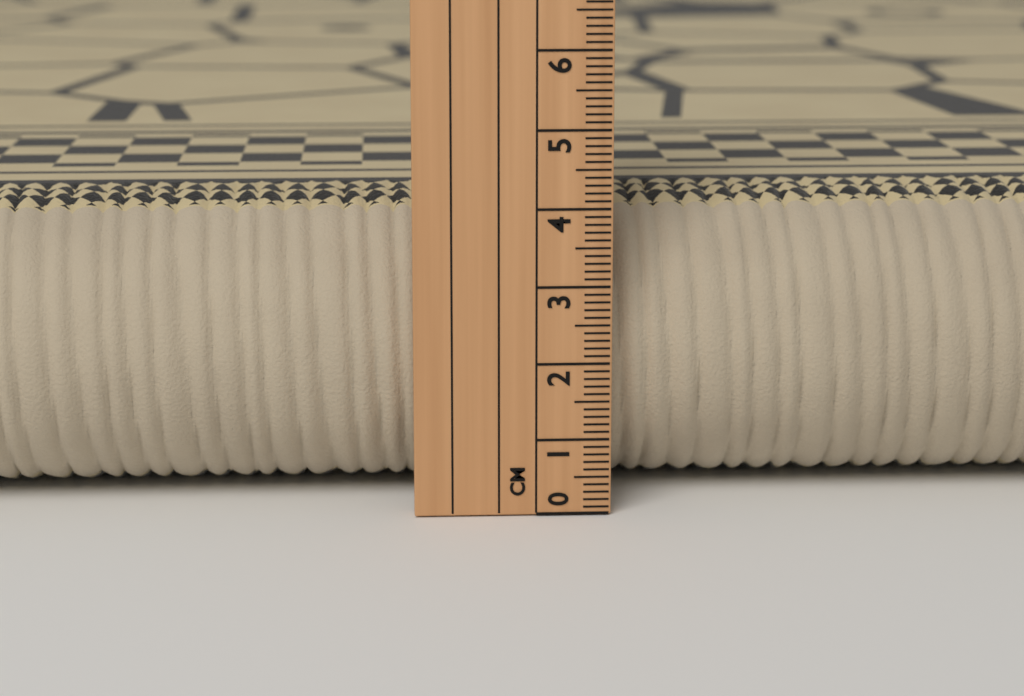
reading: 4.0 cm
